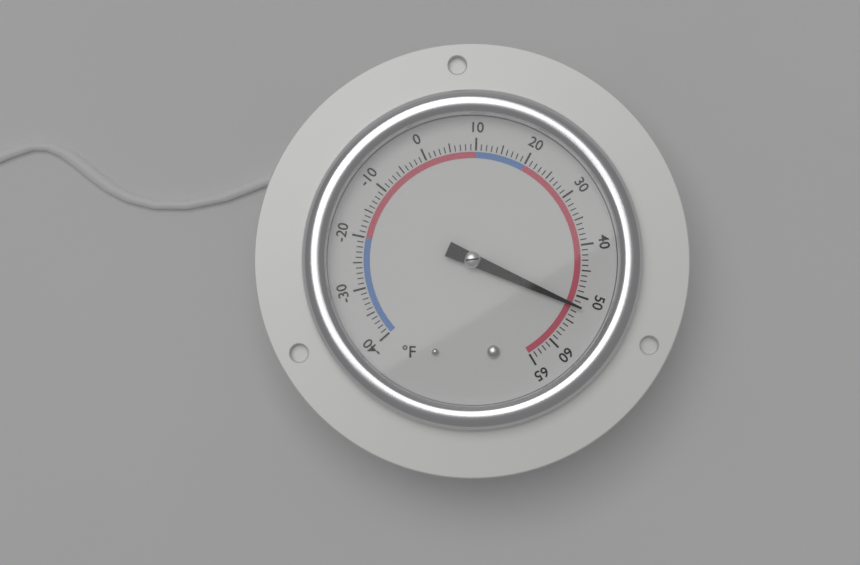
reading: 52 °F
